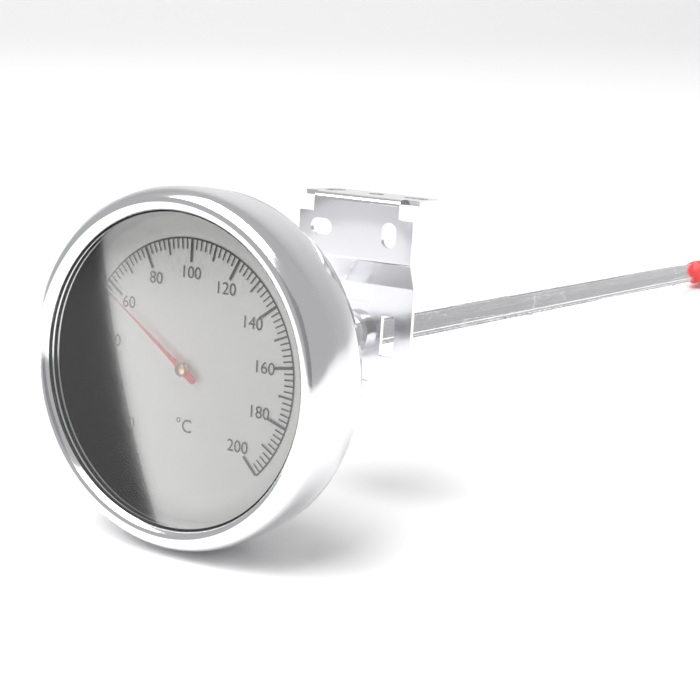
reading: 58 °C
